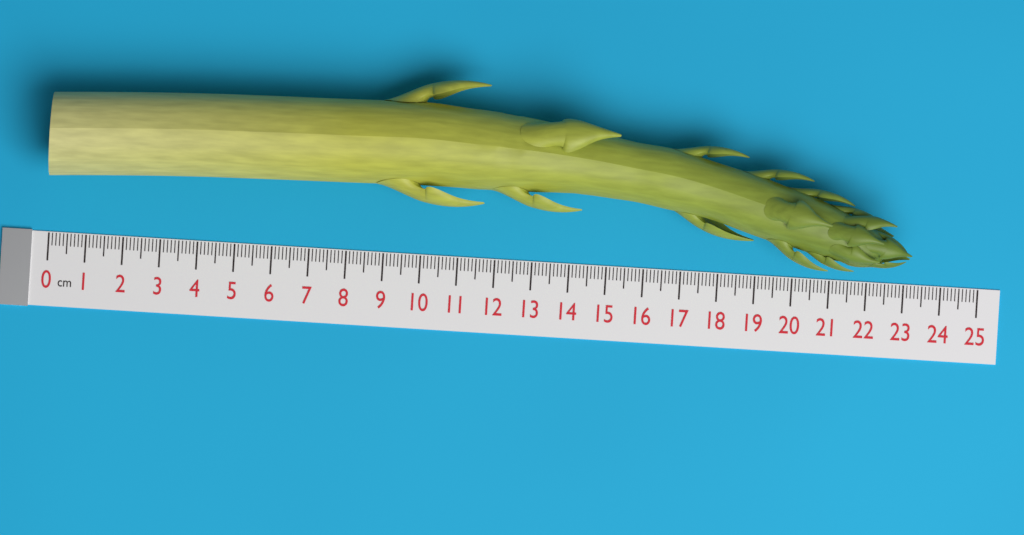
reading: 23.1 cm
